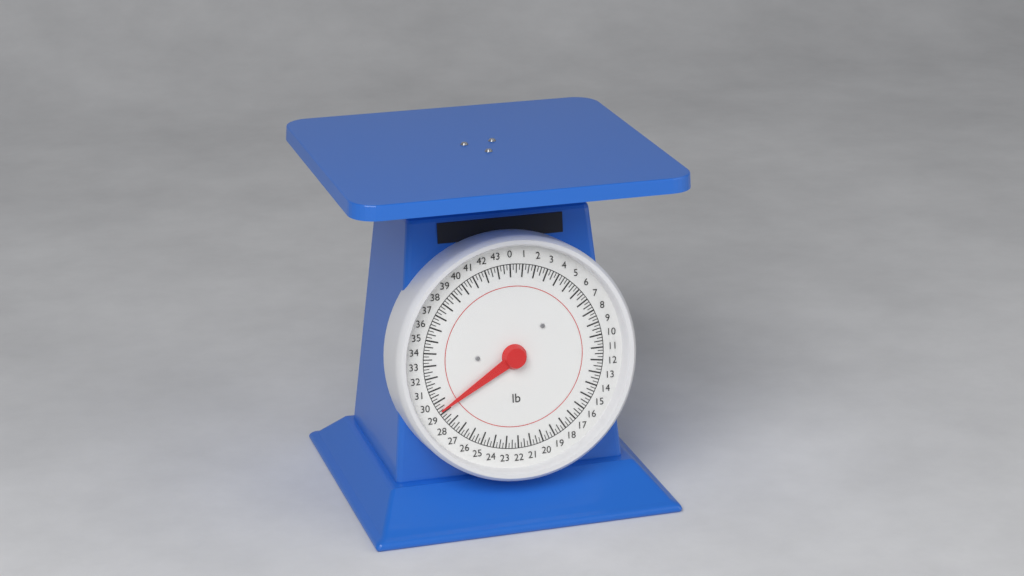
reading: 29.25 lb
